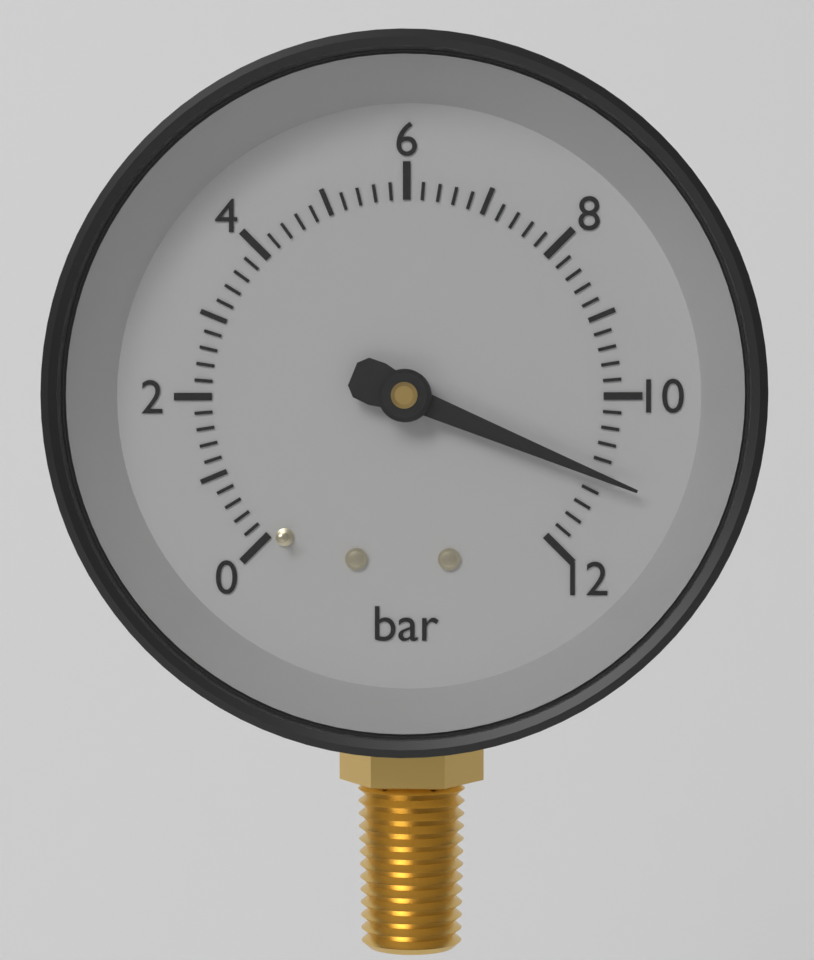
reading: 11.0 bar
